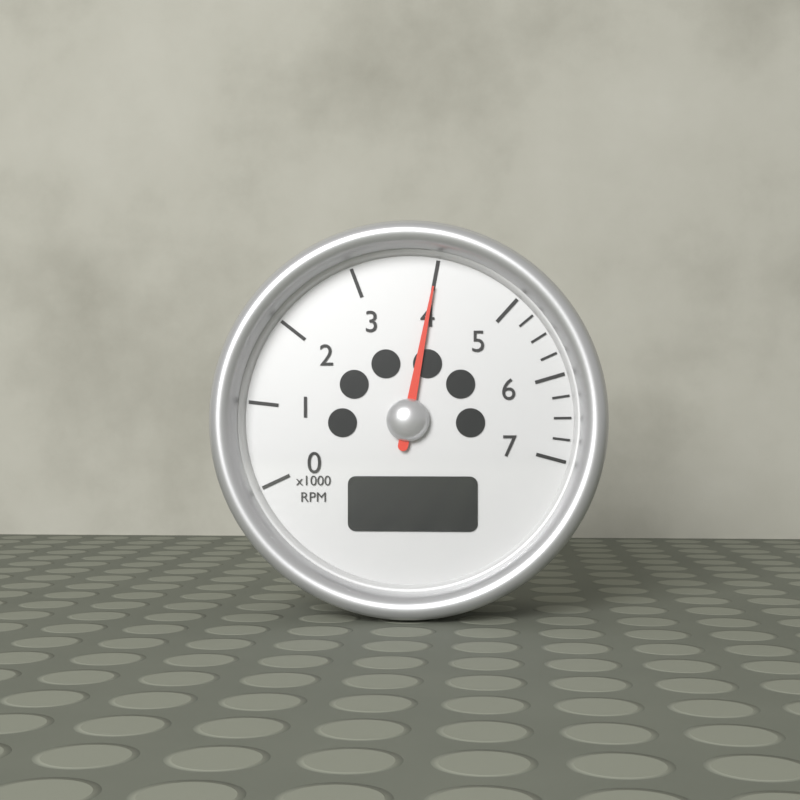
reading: 4.00 x1000 RPM
